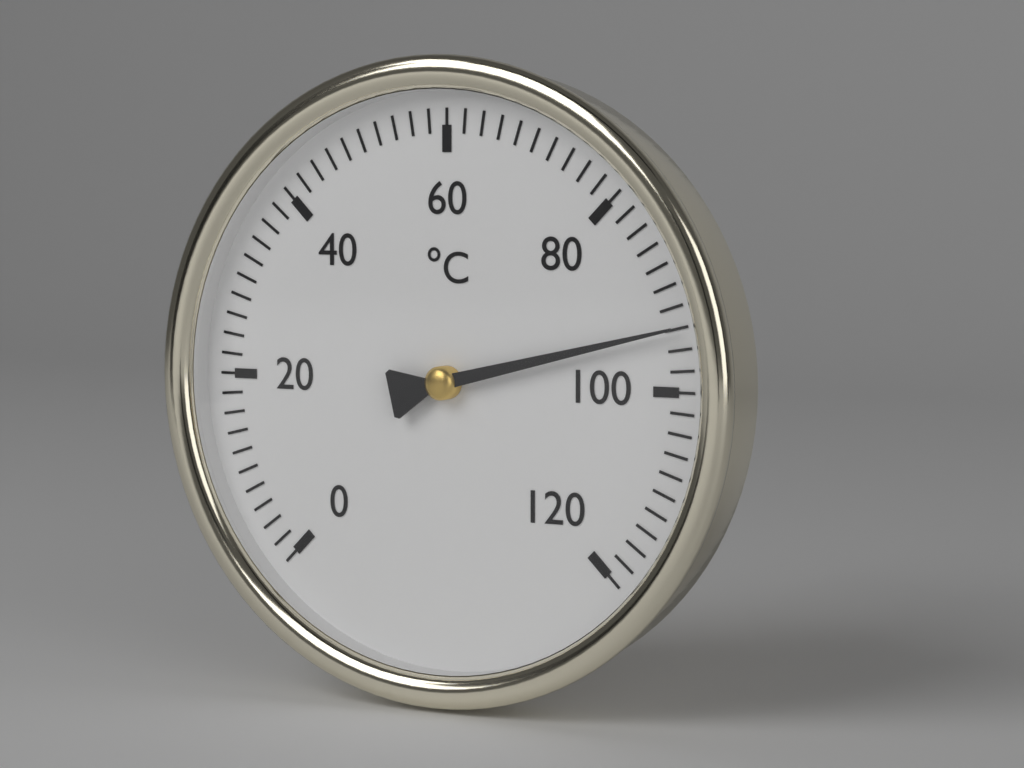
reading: 94 °C
